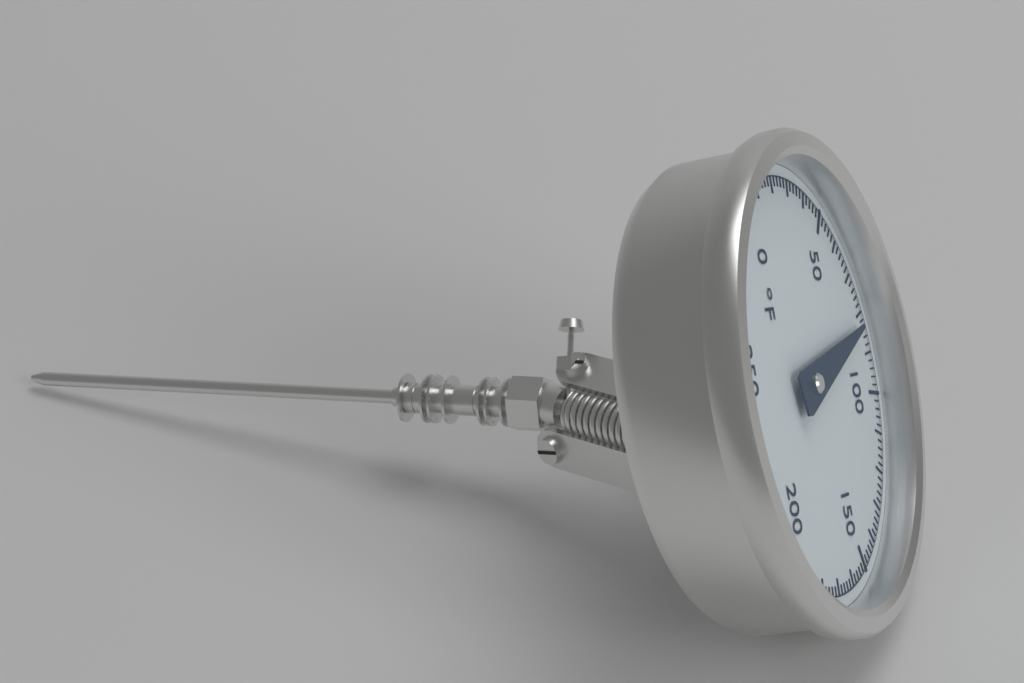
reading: 82 °F
